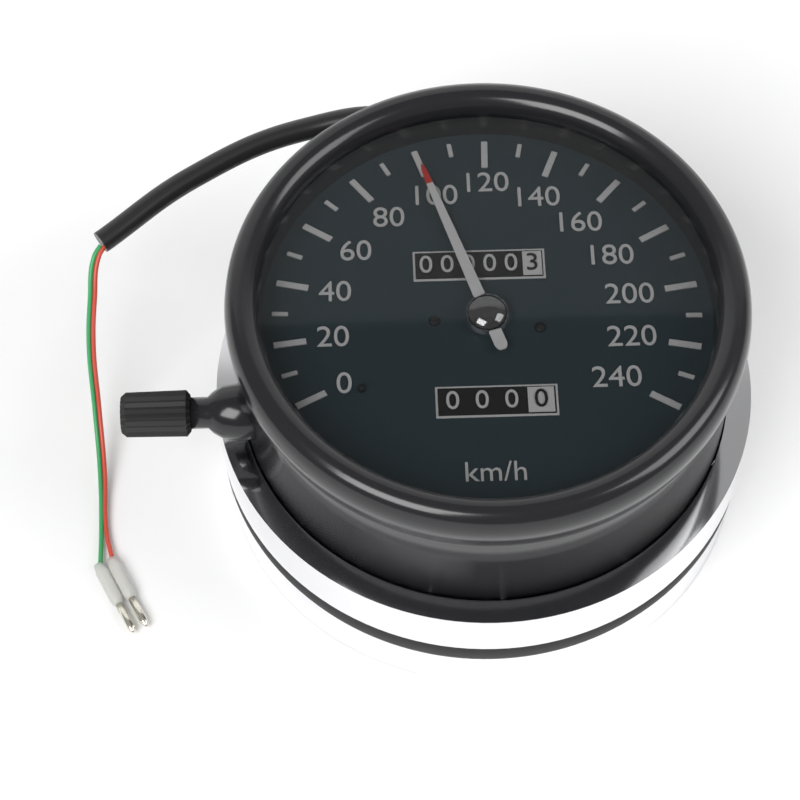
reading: 100 km/h
